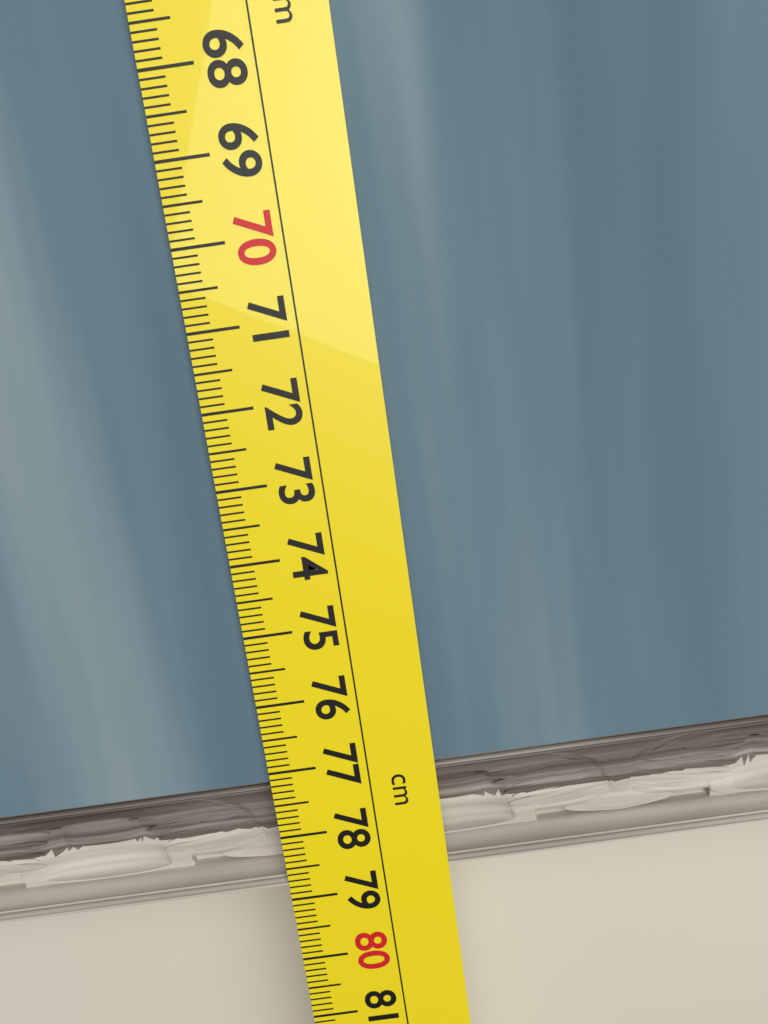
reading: 78.8 cm
